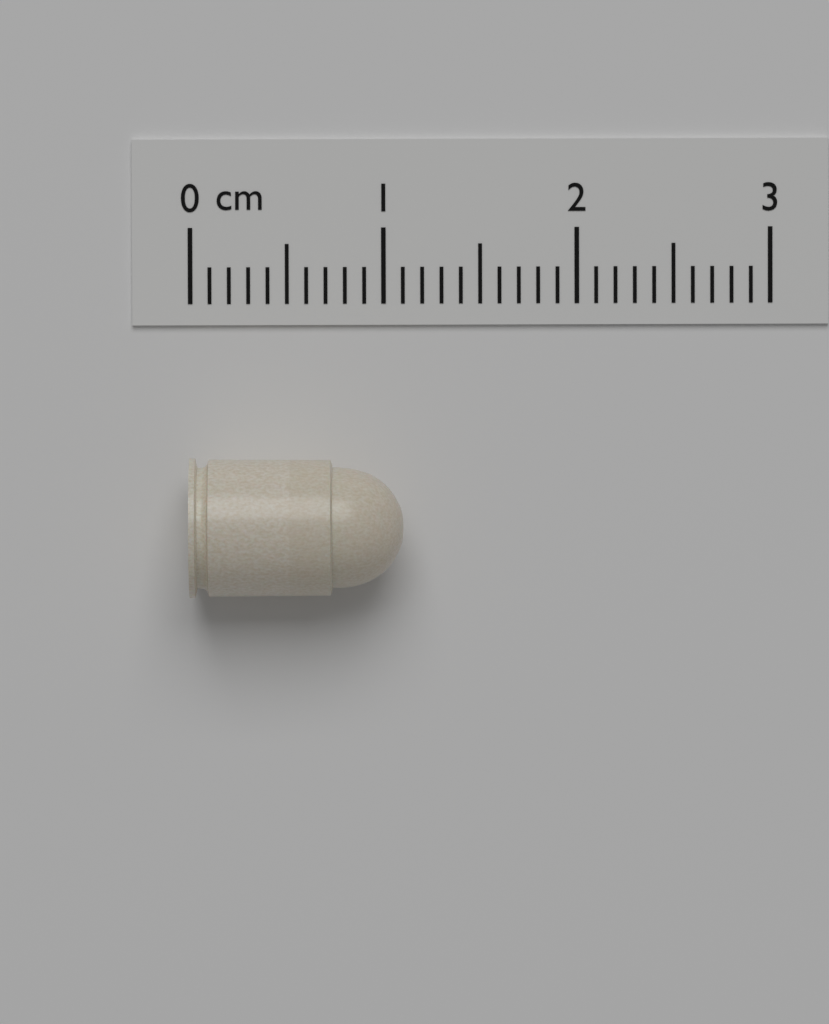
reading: 1.1 cm
